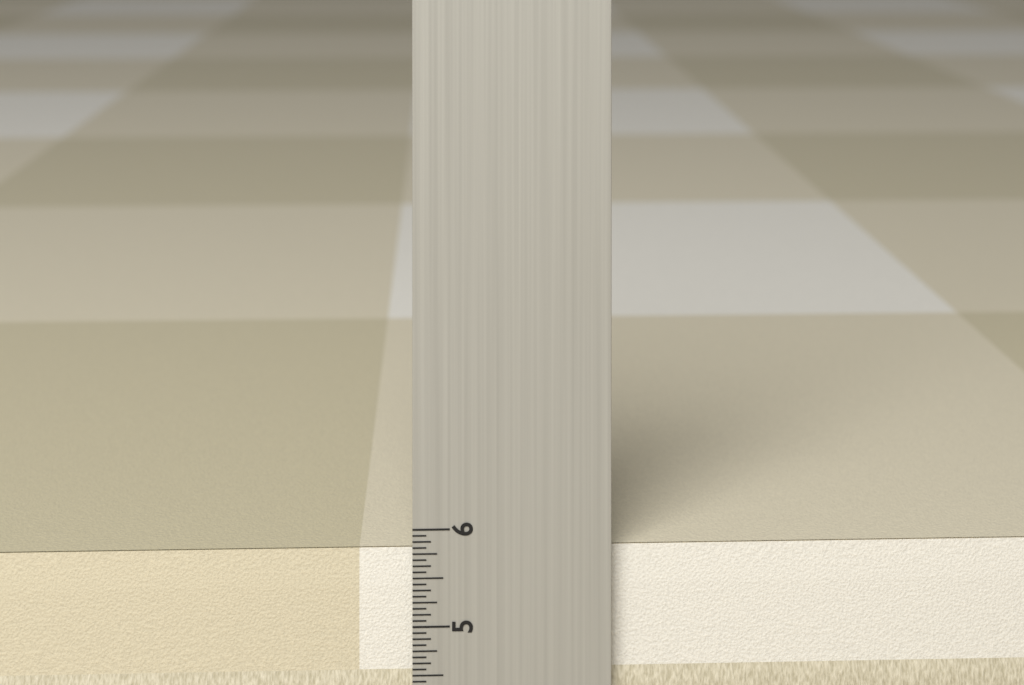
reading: 5.7500 in
